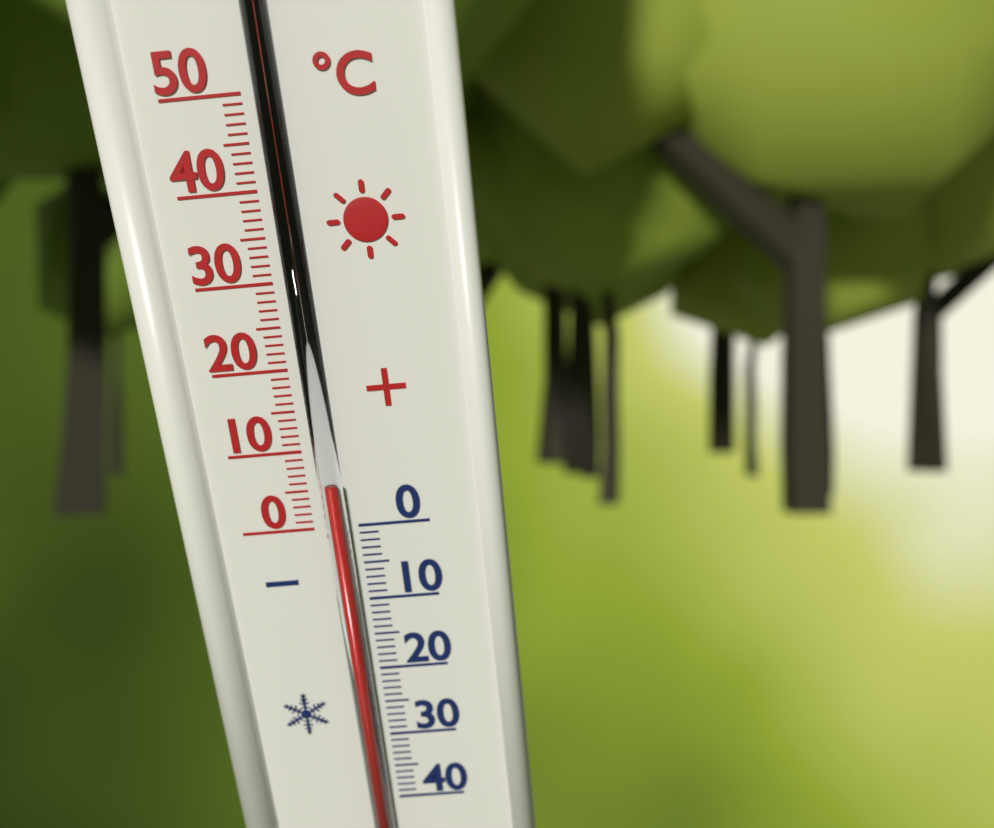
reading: 6 °C
